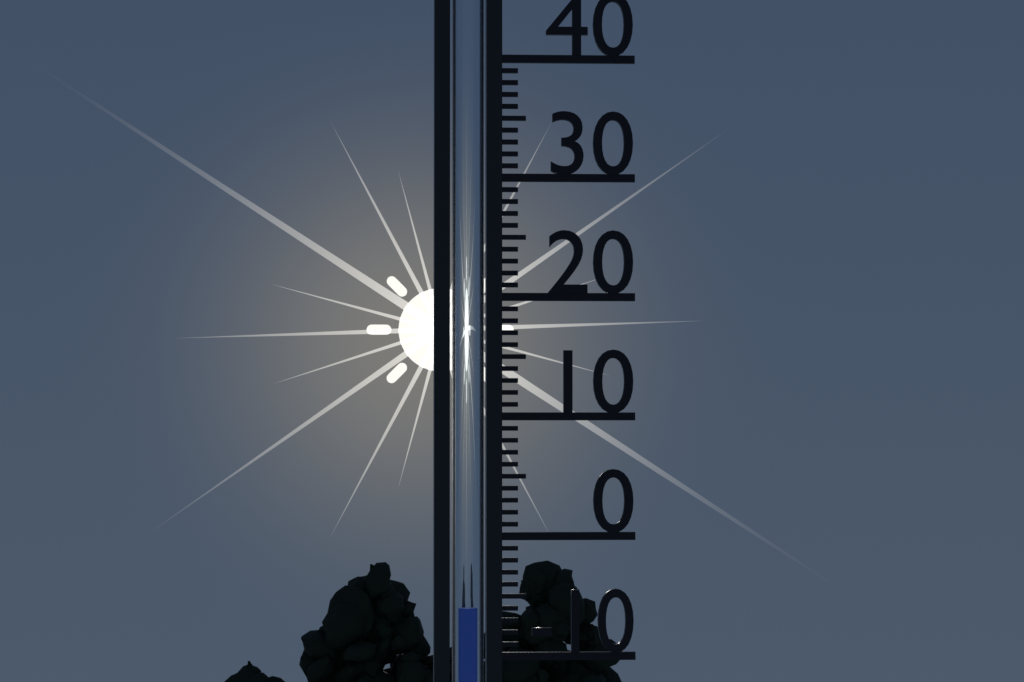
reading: -6 (no unit)
